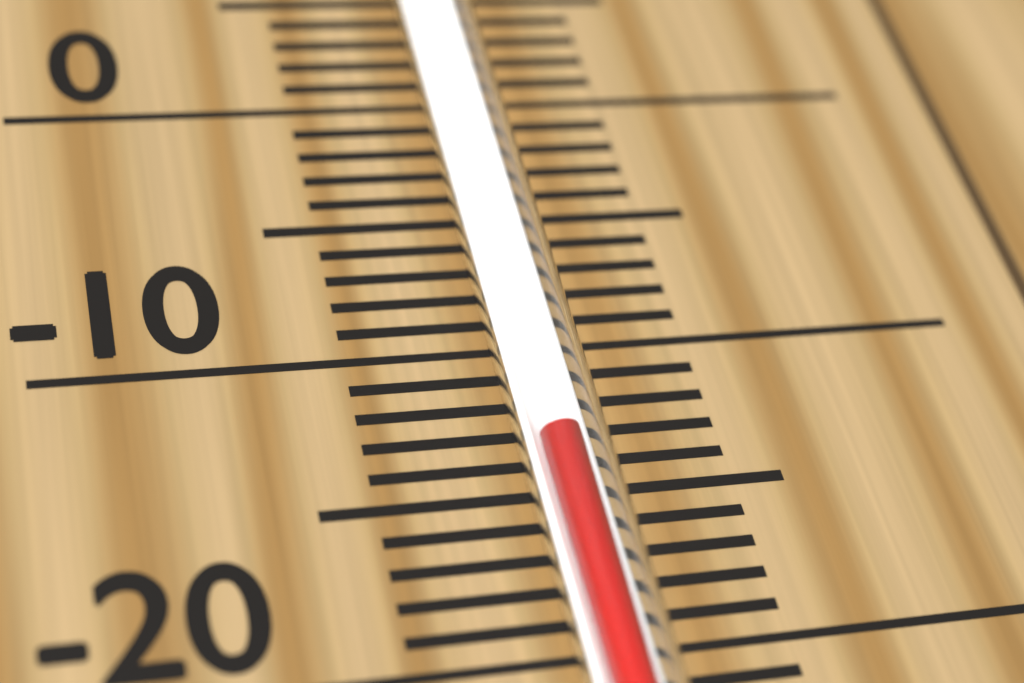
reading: -14 °C
